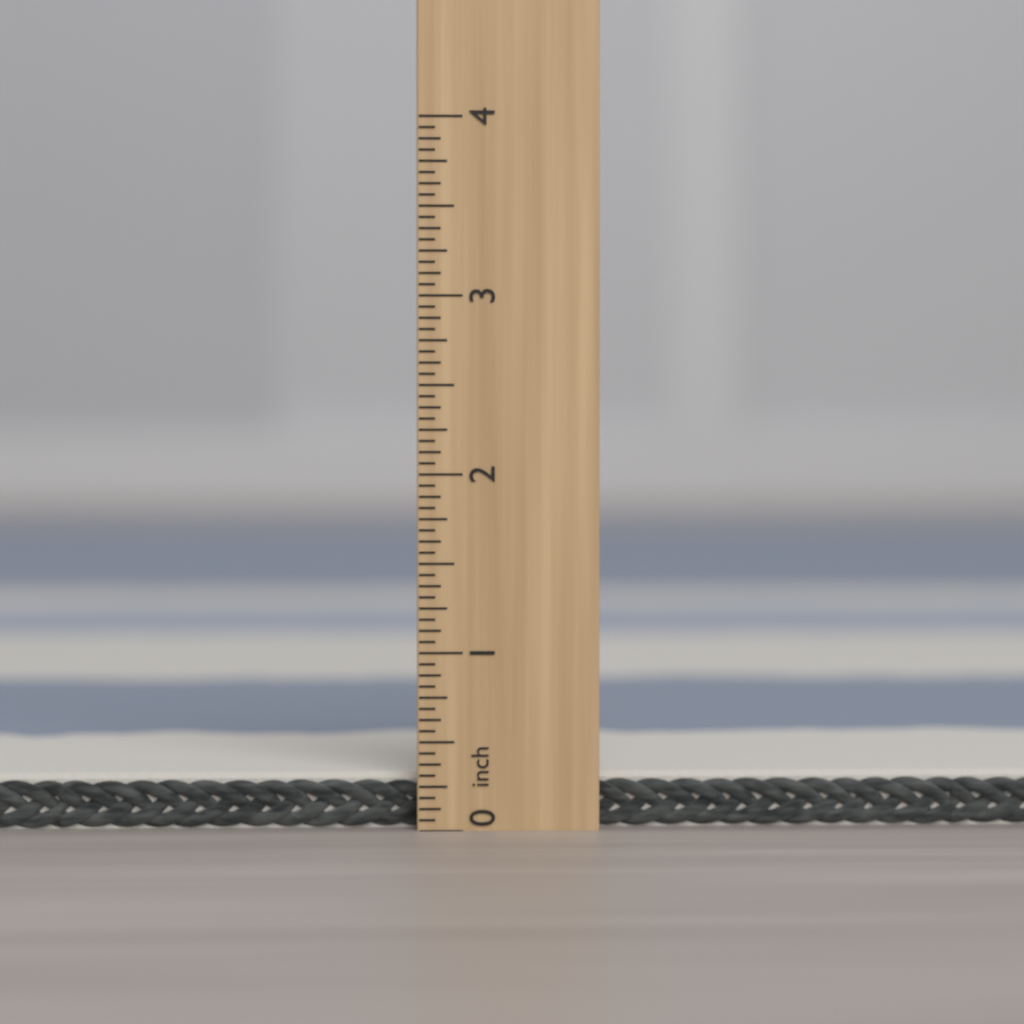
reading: 0.3125 inch
